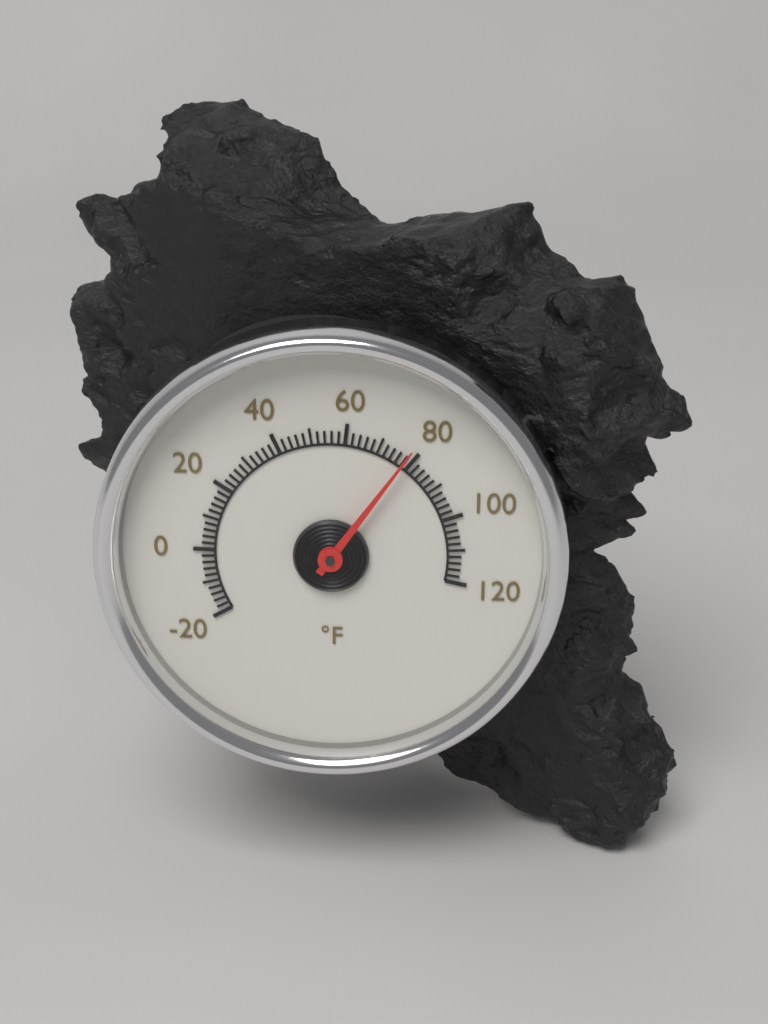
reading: 78 °F
